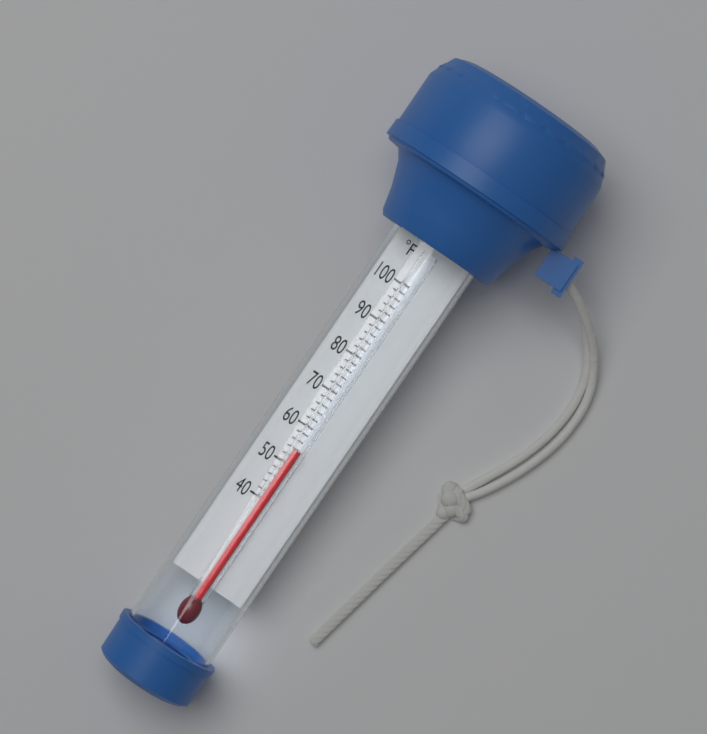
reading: 54 °F
